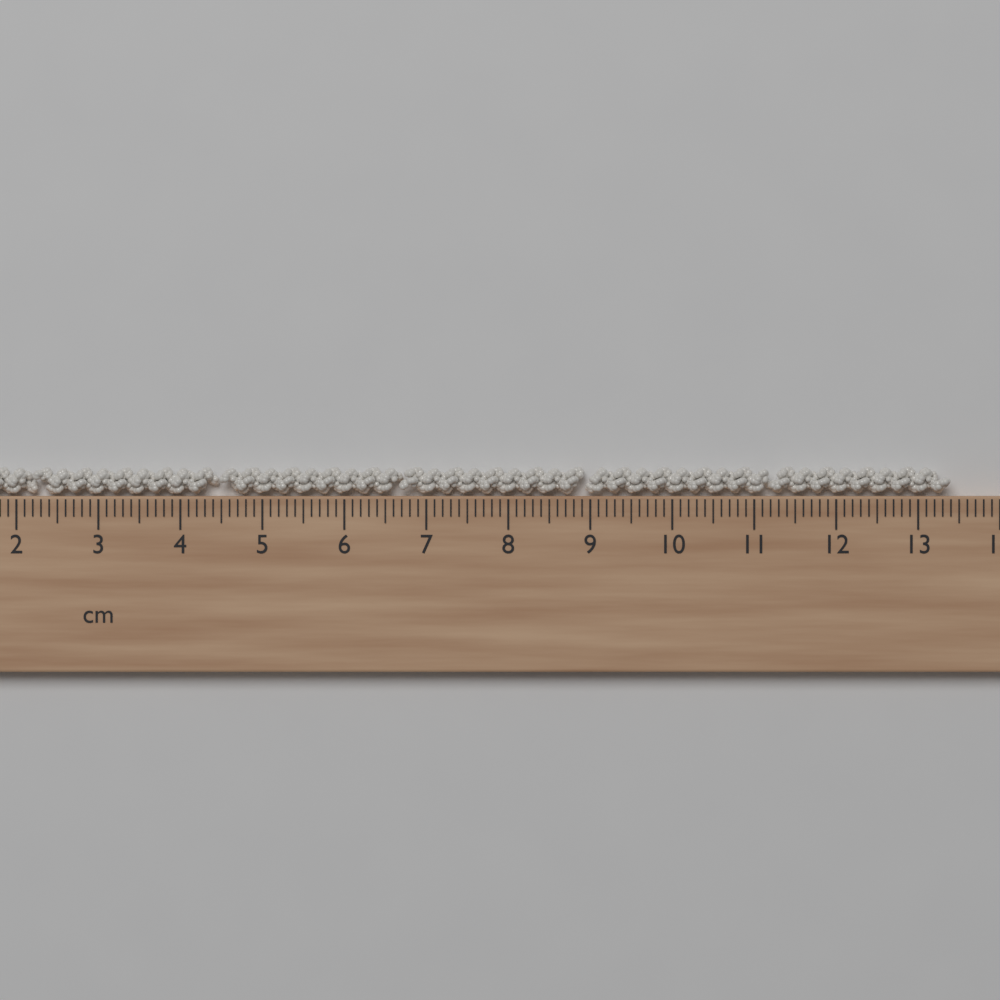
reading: 13.4 cm
